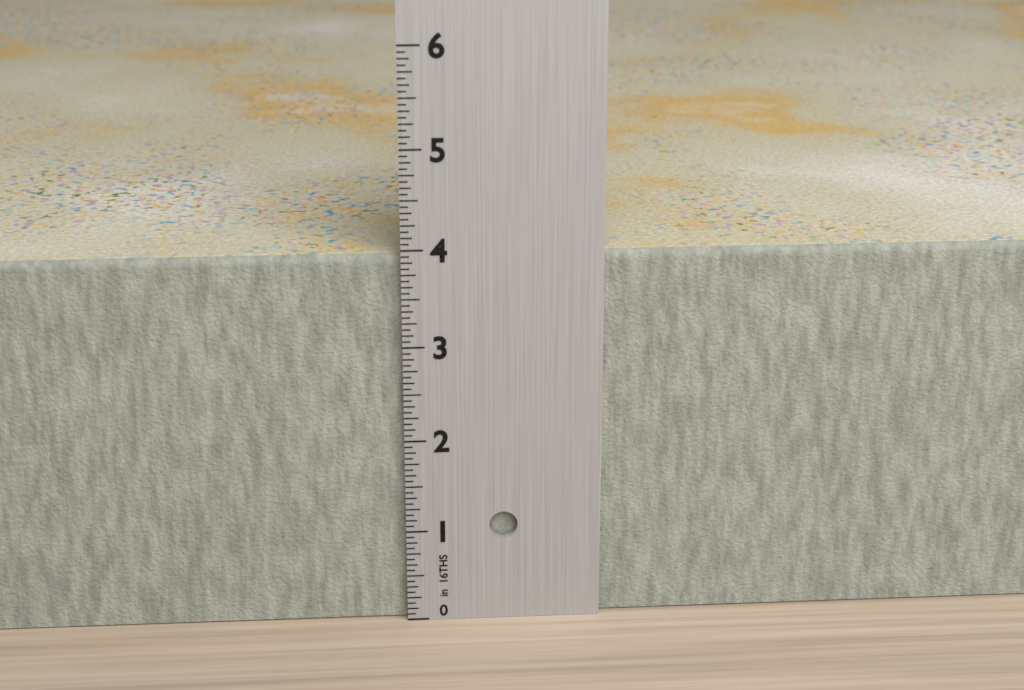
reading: 3.9375 in
